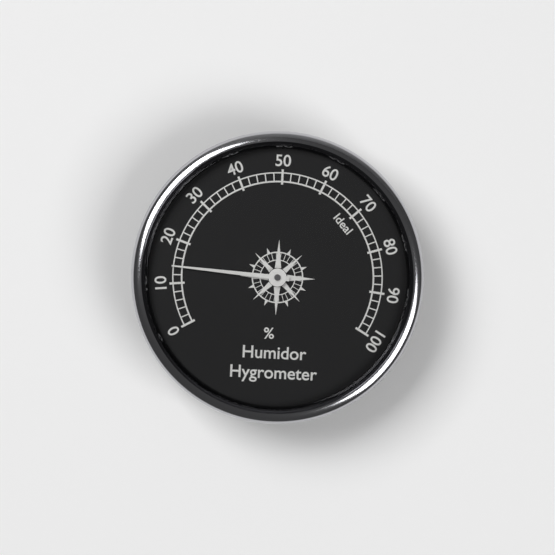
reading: 14 %
